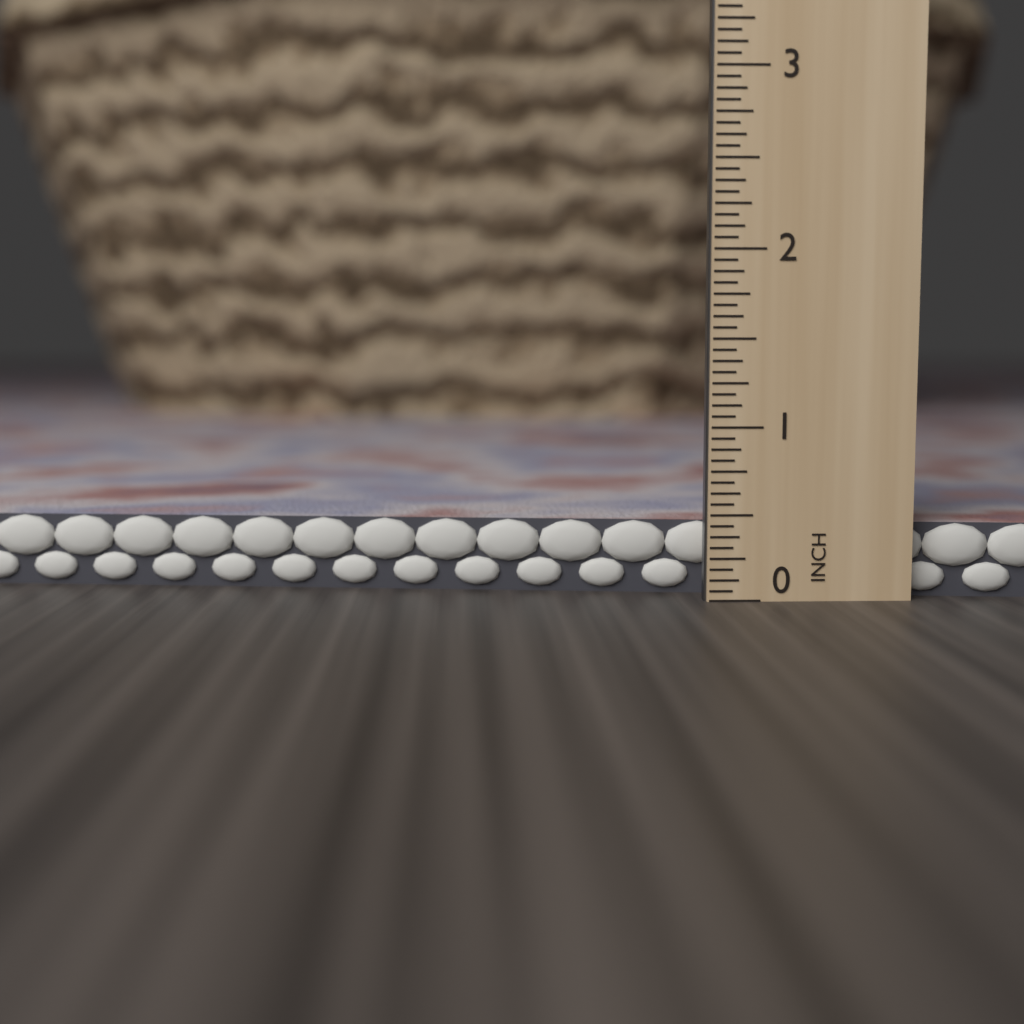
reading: 0.4375 in
